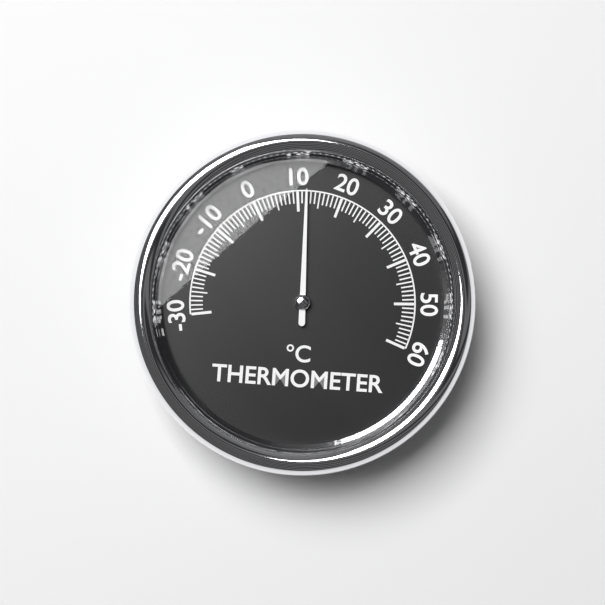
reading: 12 °C
